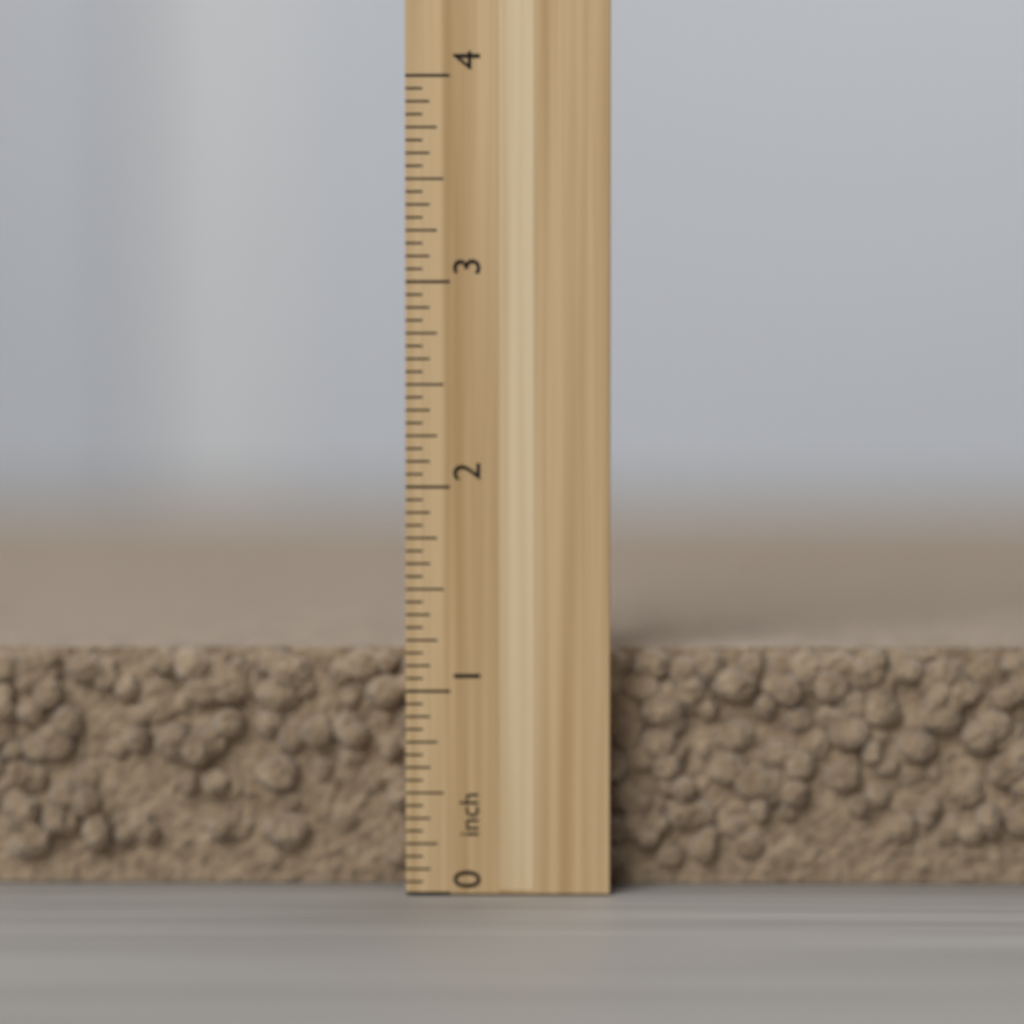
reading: 1.1875 inch
